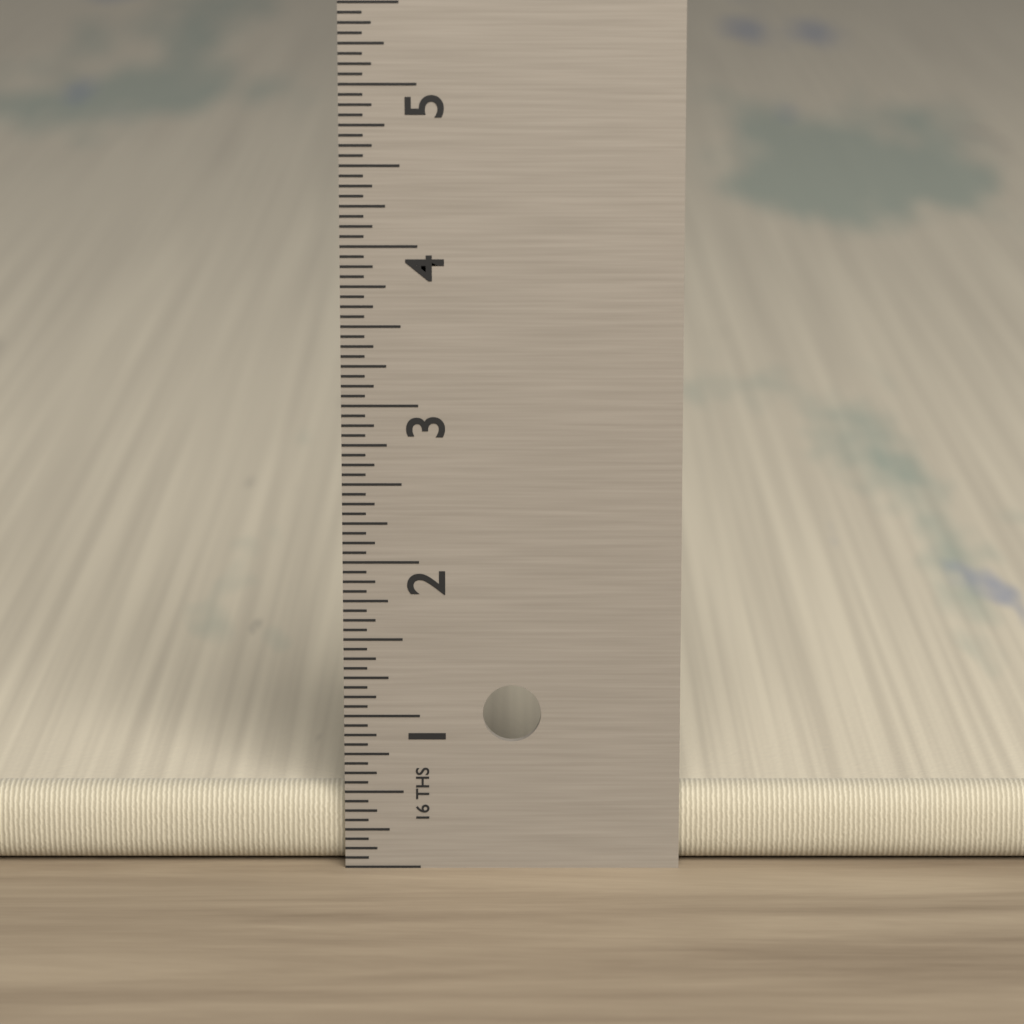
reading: 0.5000 in
